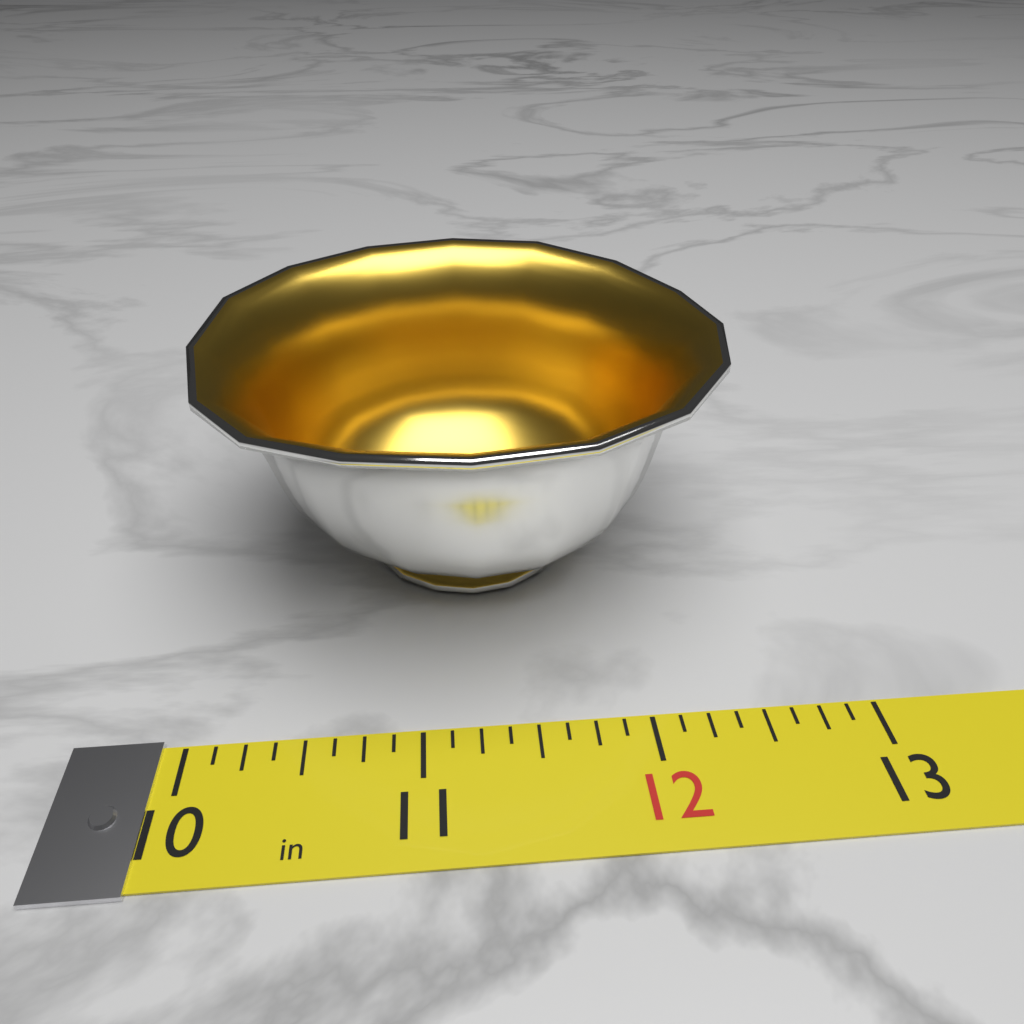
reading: 12.500 in
